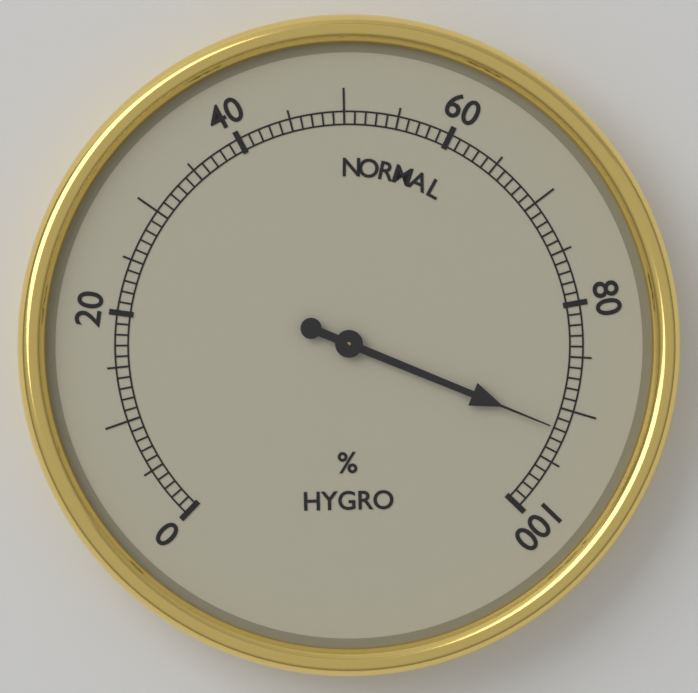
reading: 92 %
